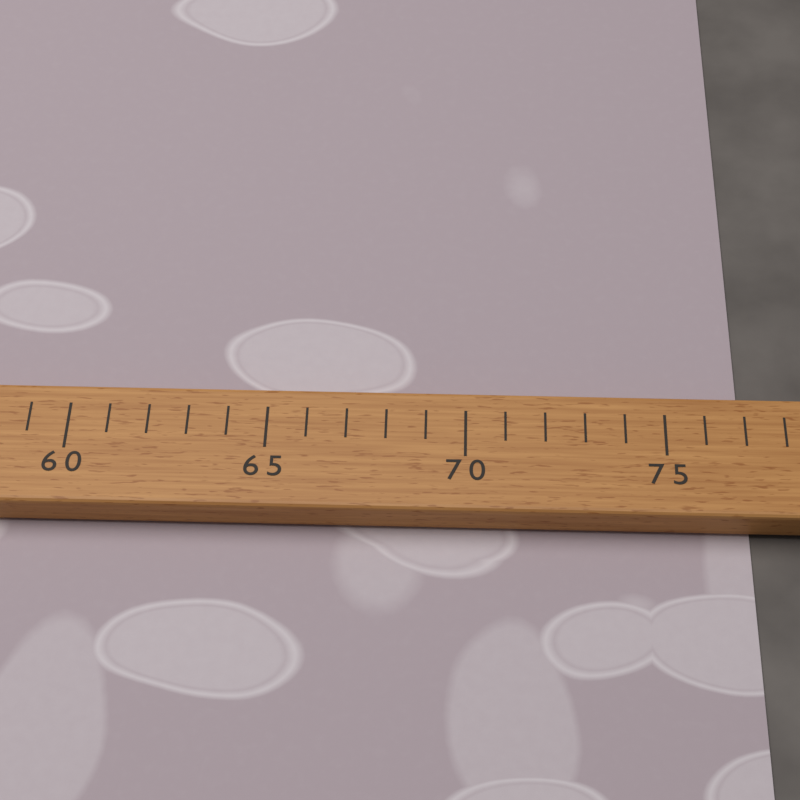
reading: 77 (no unit)
